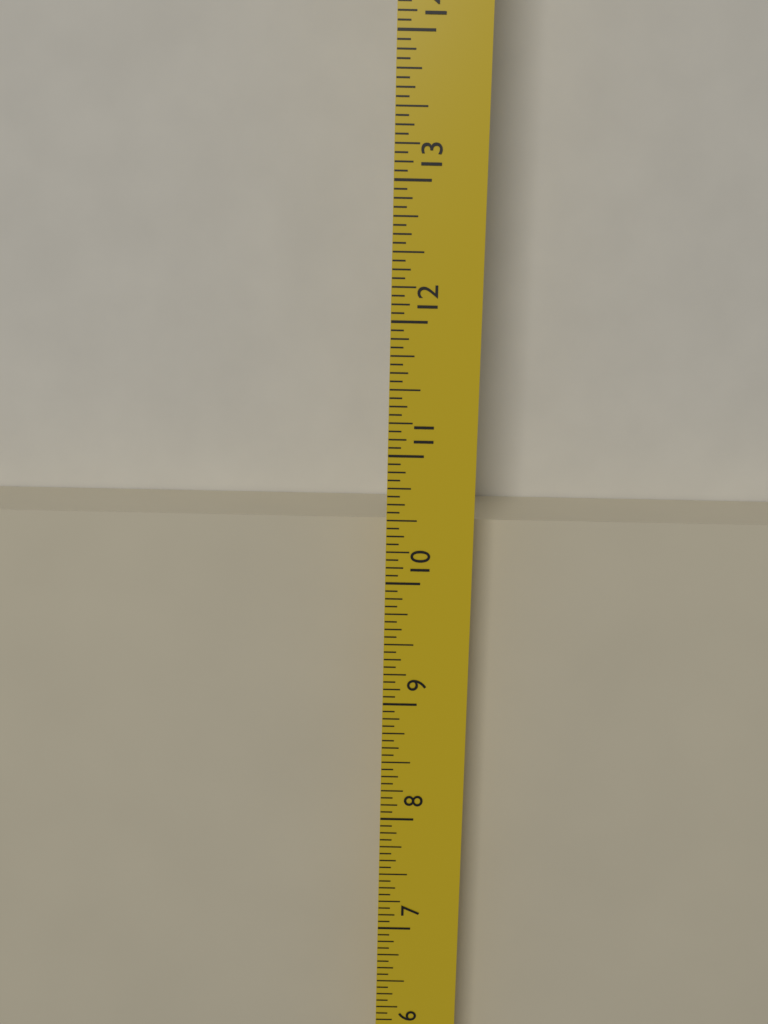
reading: 10.3750 in
